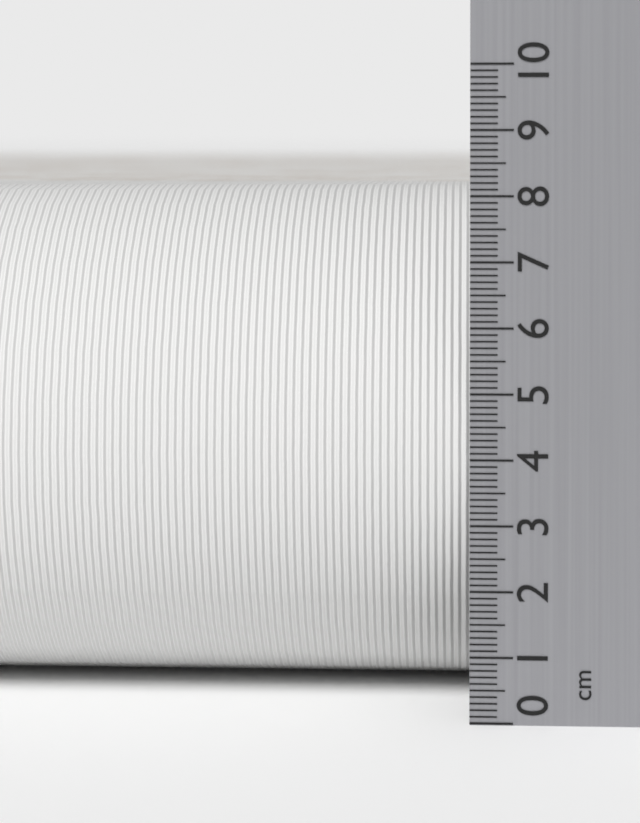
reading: 8.1 cm
